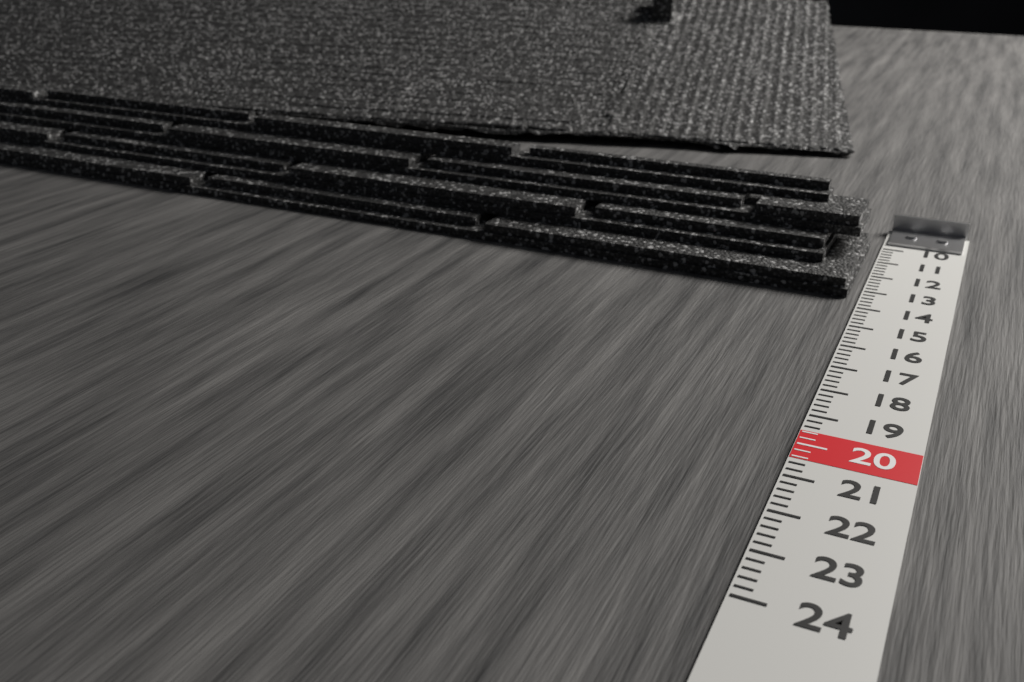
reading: 13.4 (no unit)
